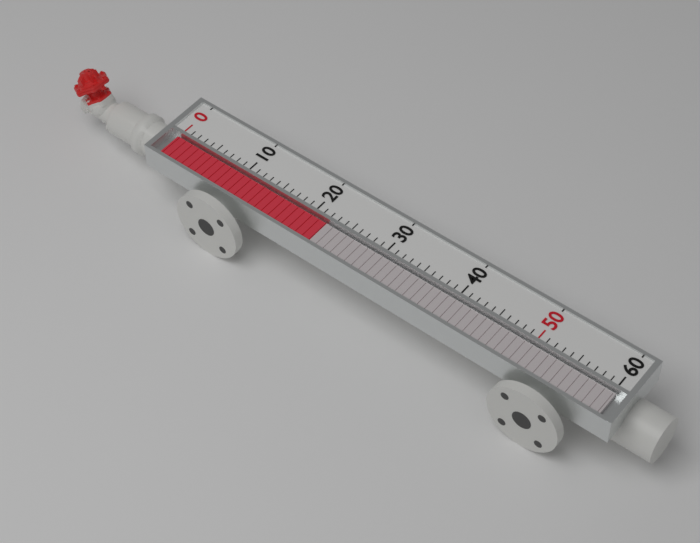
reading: 22 (no unit)
